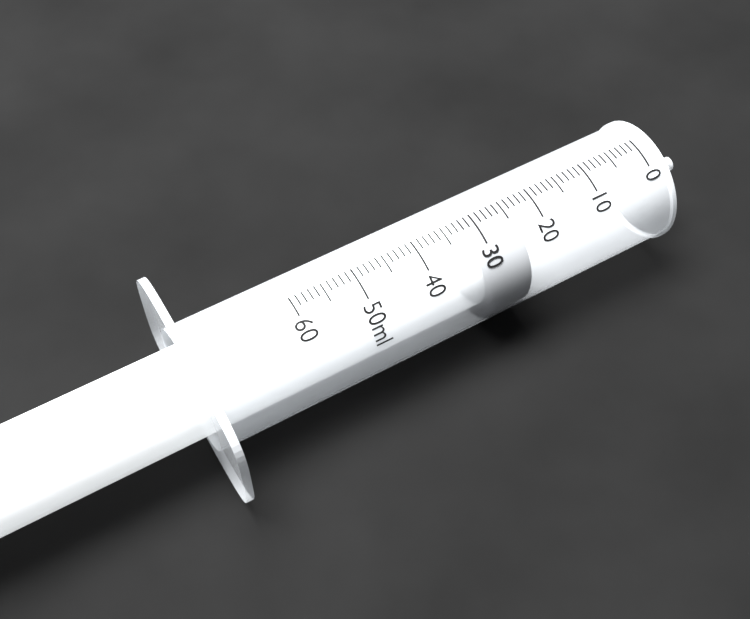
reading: 24 ml
